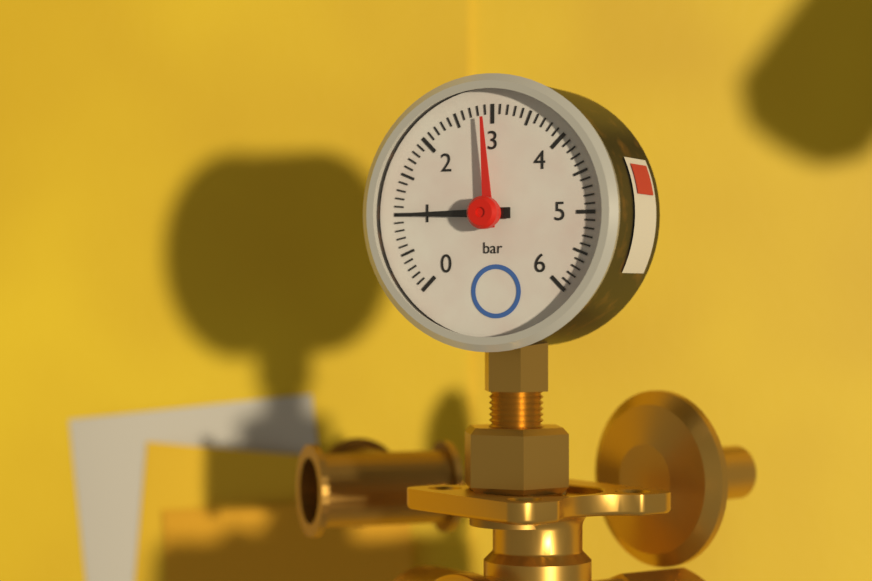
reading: 1.0 bar
